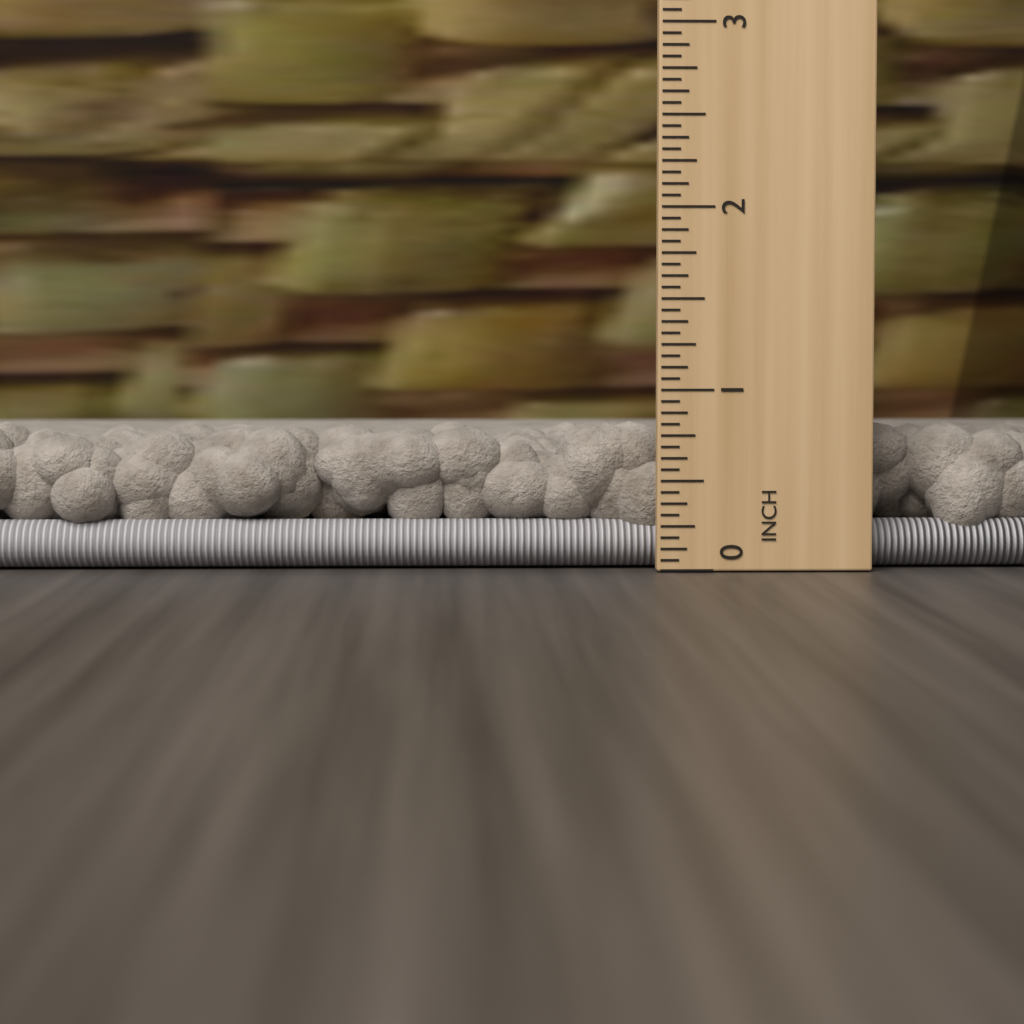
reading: 0.8125 in
